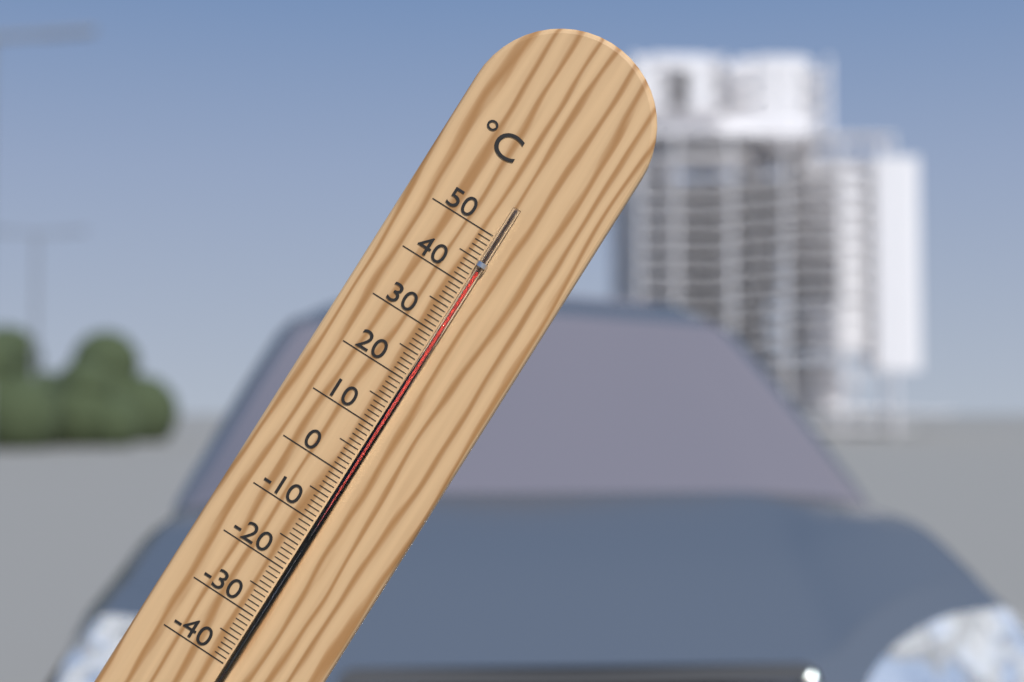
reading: 43 °C
